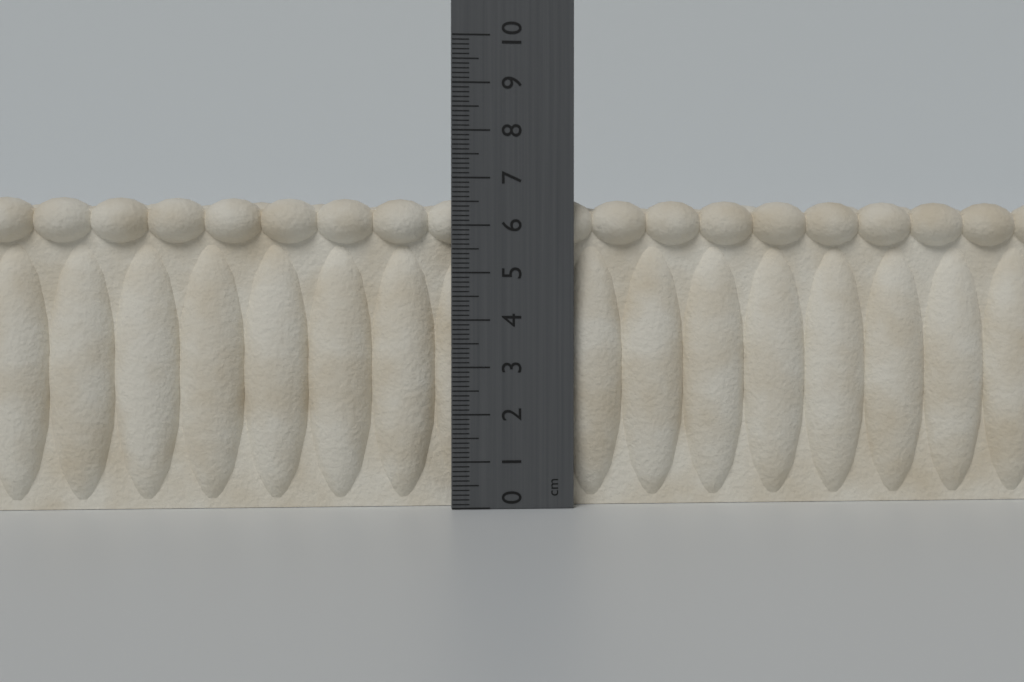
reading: 6.6 cm
